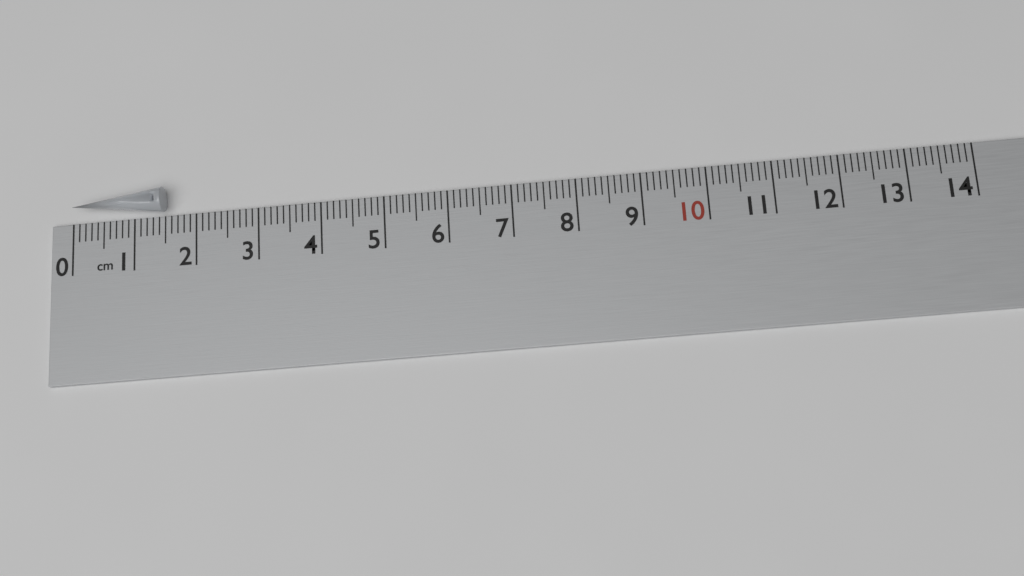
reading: 1.5 cm
